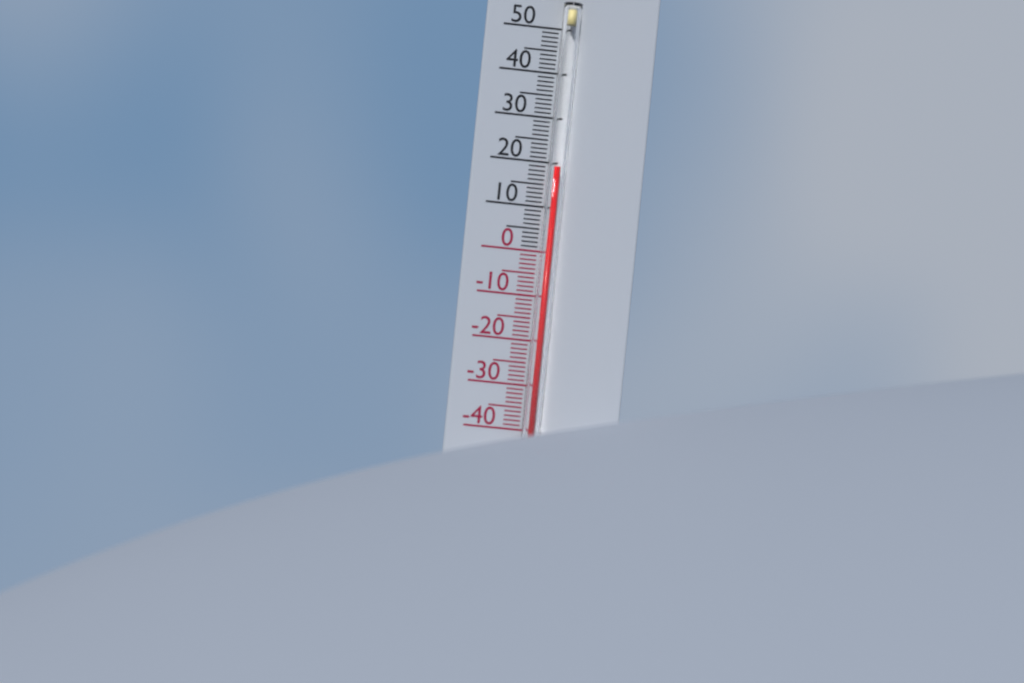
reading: 19 °C
